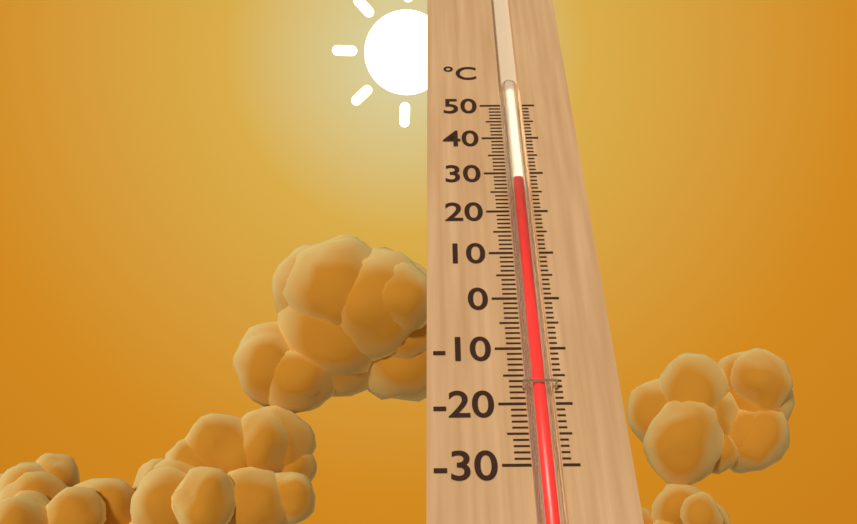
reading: 28 °C
